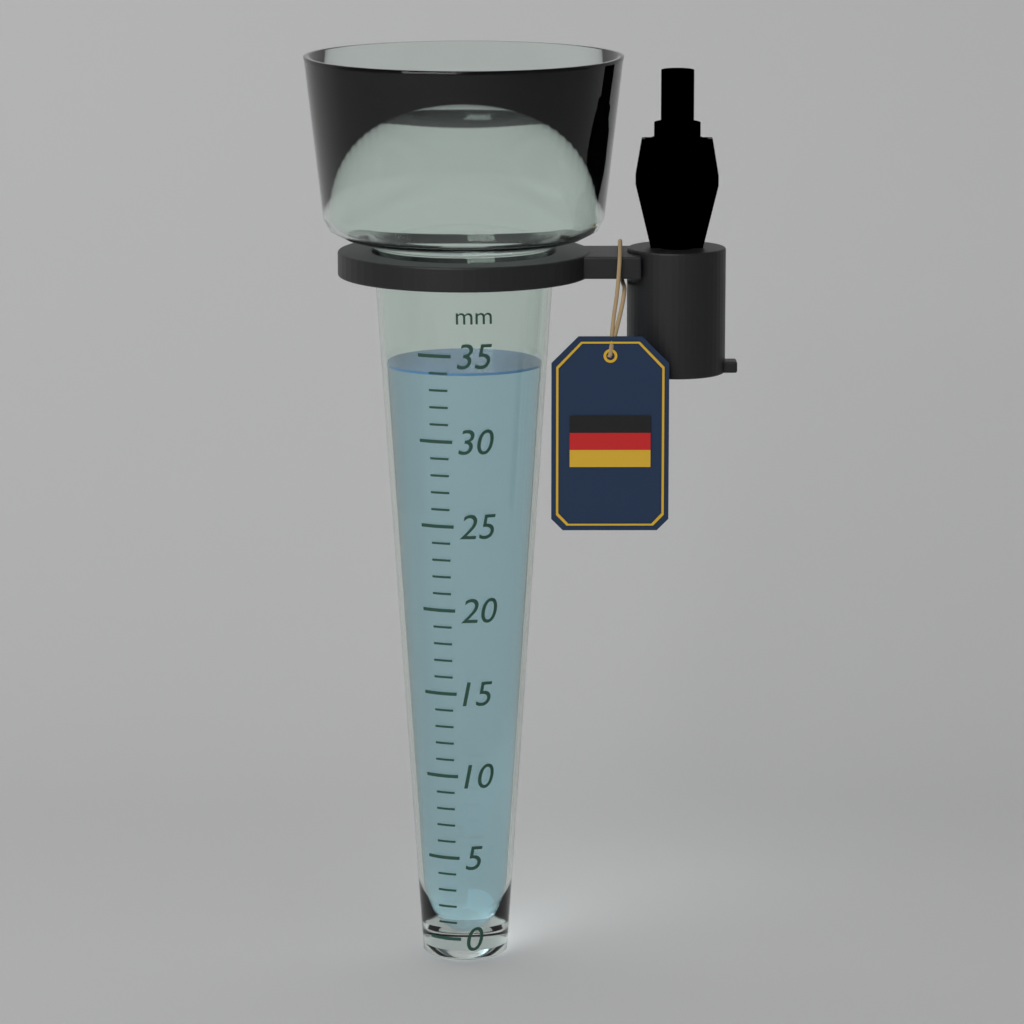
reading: 34 mm
